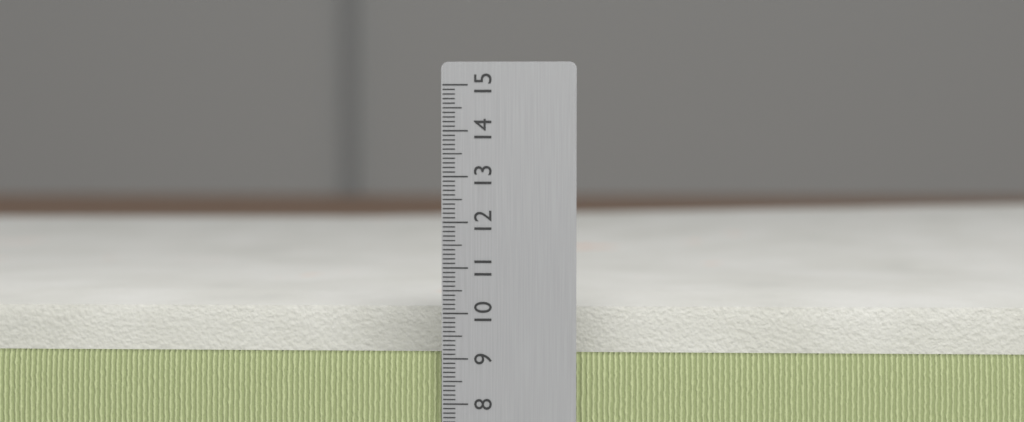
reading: 9.8 (no unit)
